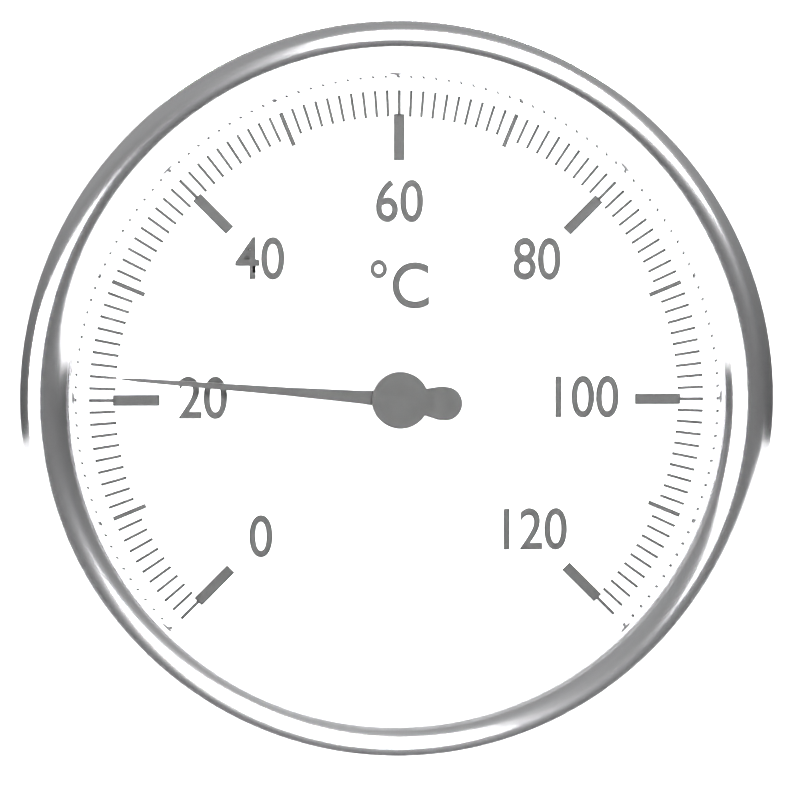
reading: 22 °C
